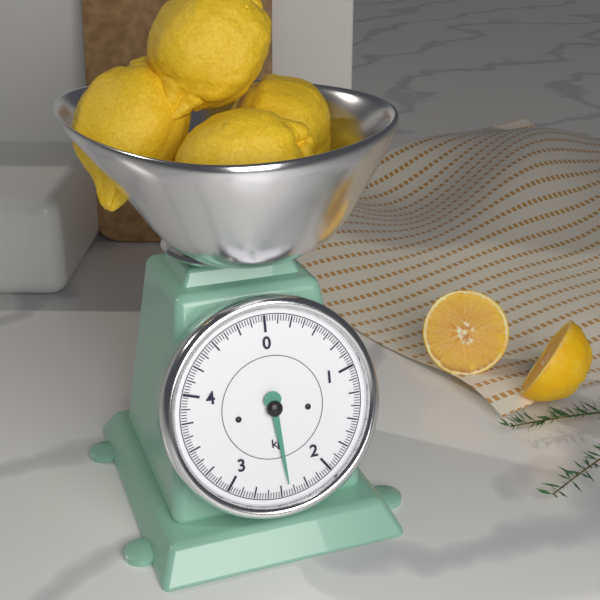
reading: 2.425 kg
